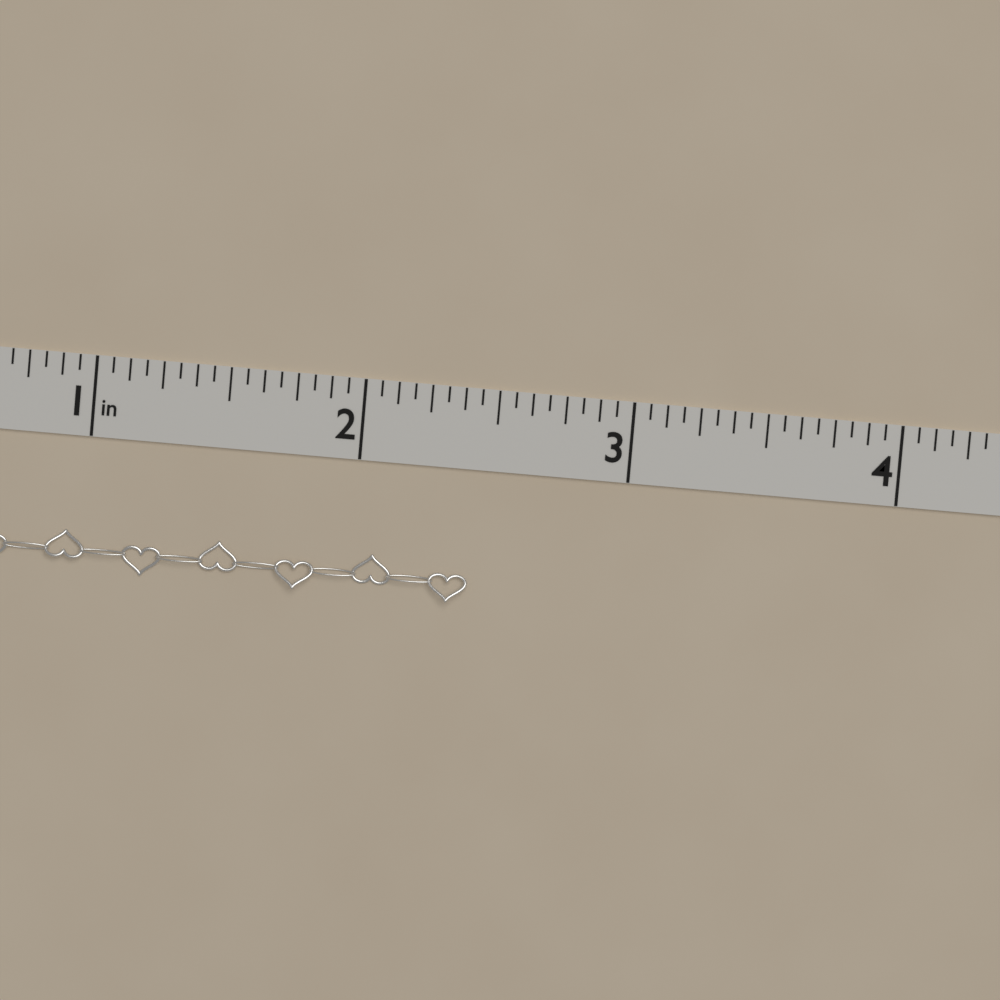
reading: 2.4375 in
